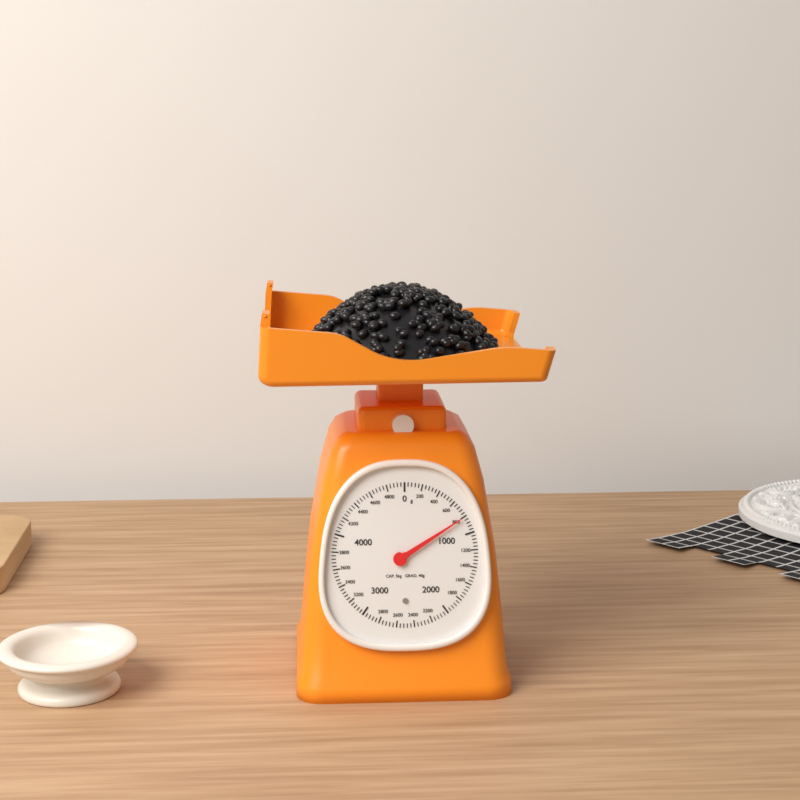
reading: 800 g
